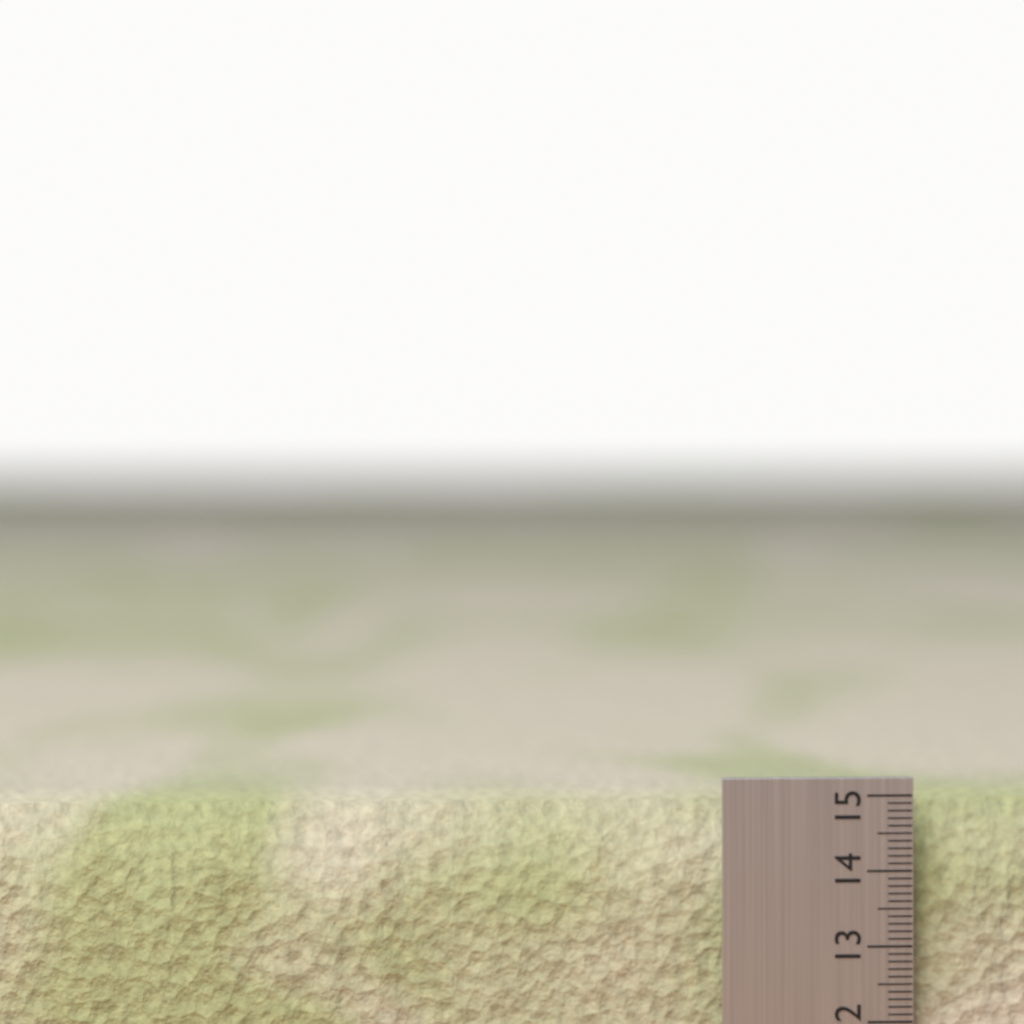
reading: 14.9 (no unit)
